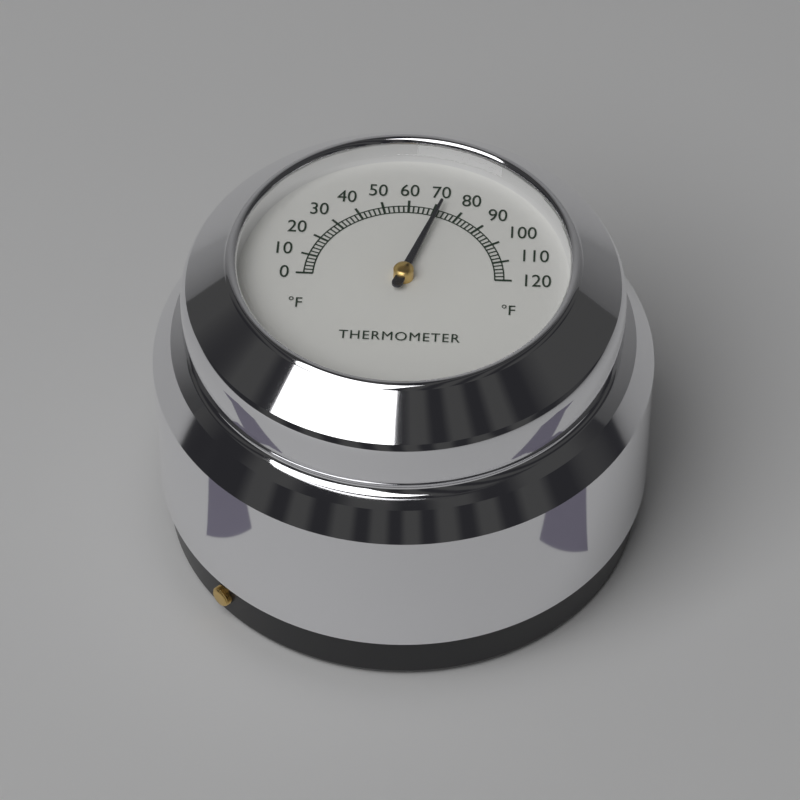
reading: 72 °F
